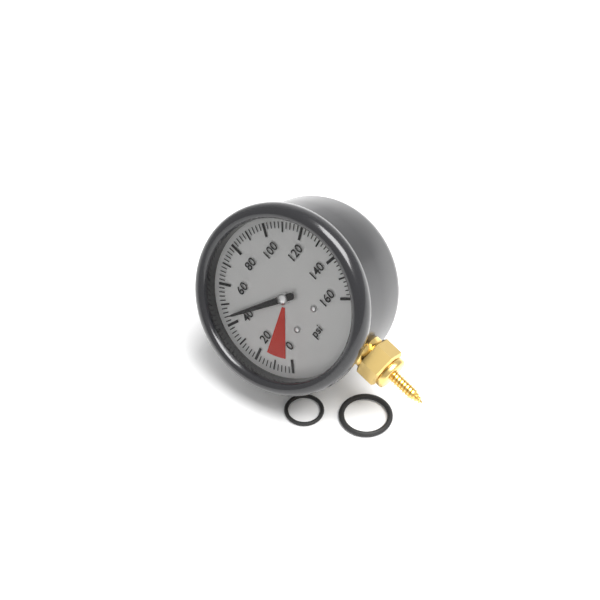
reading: 44 psi
